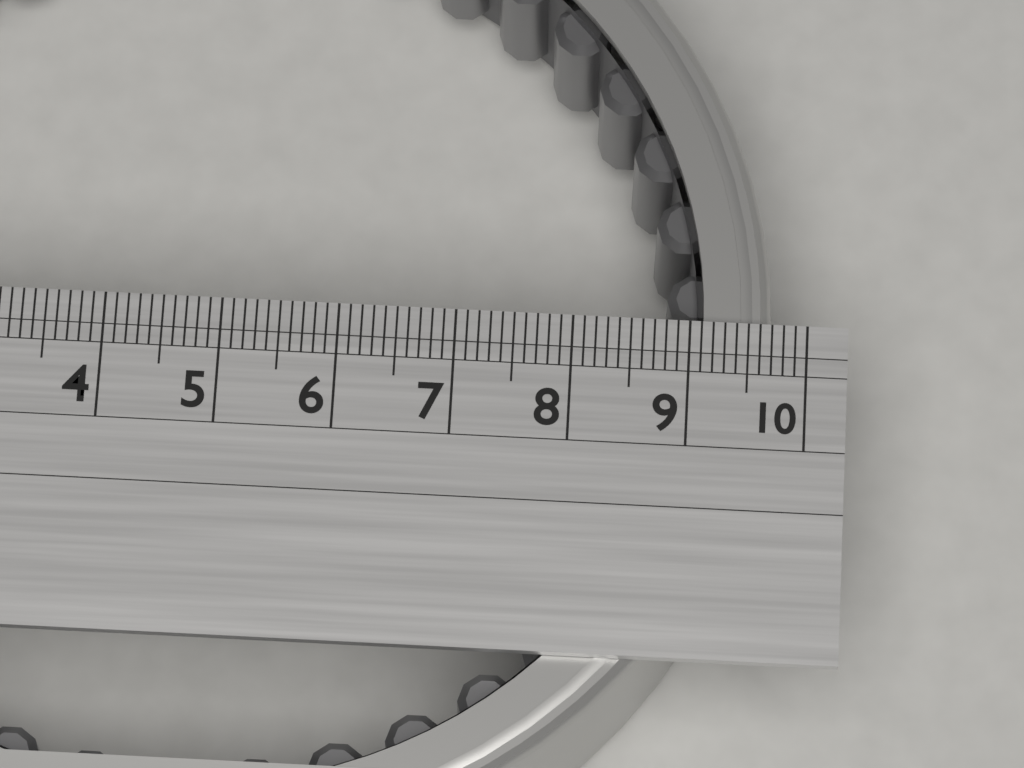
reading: 9.7 (no unit)
